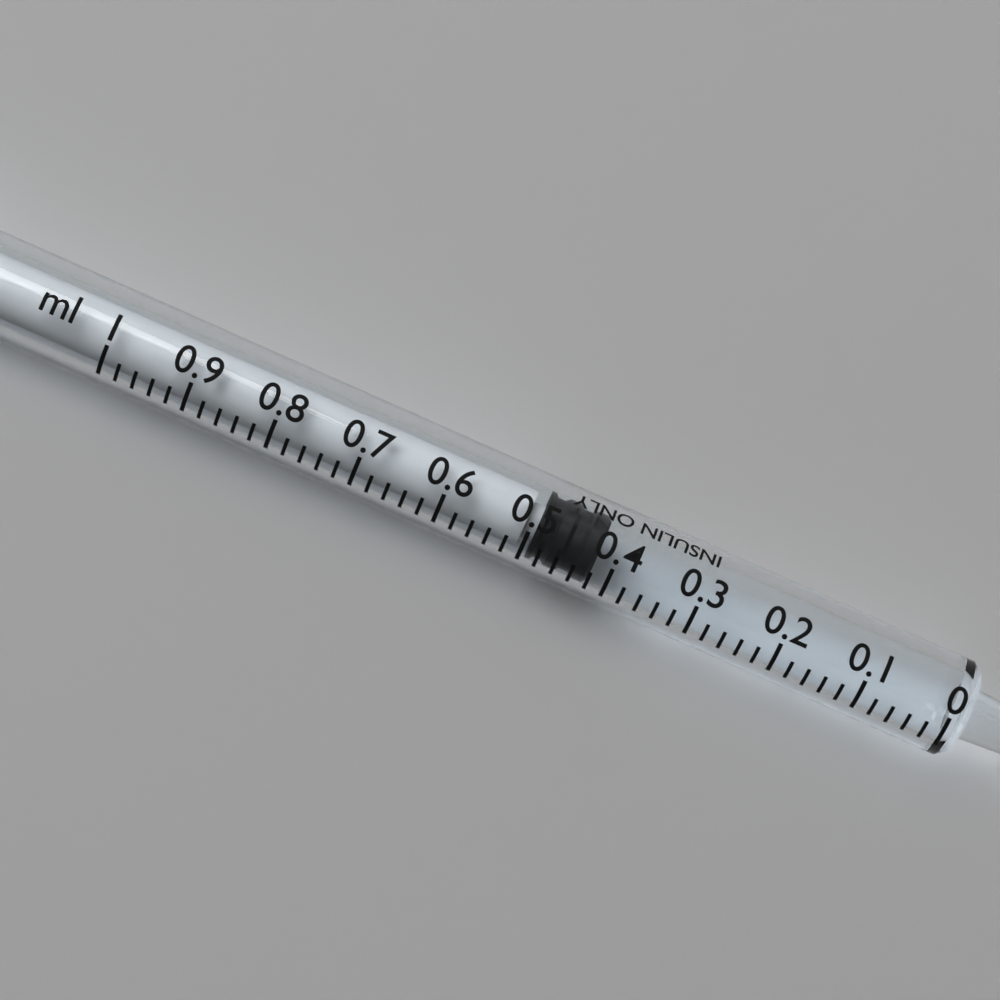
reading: 0.42 ml
